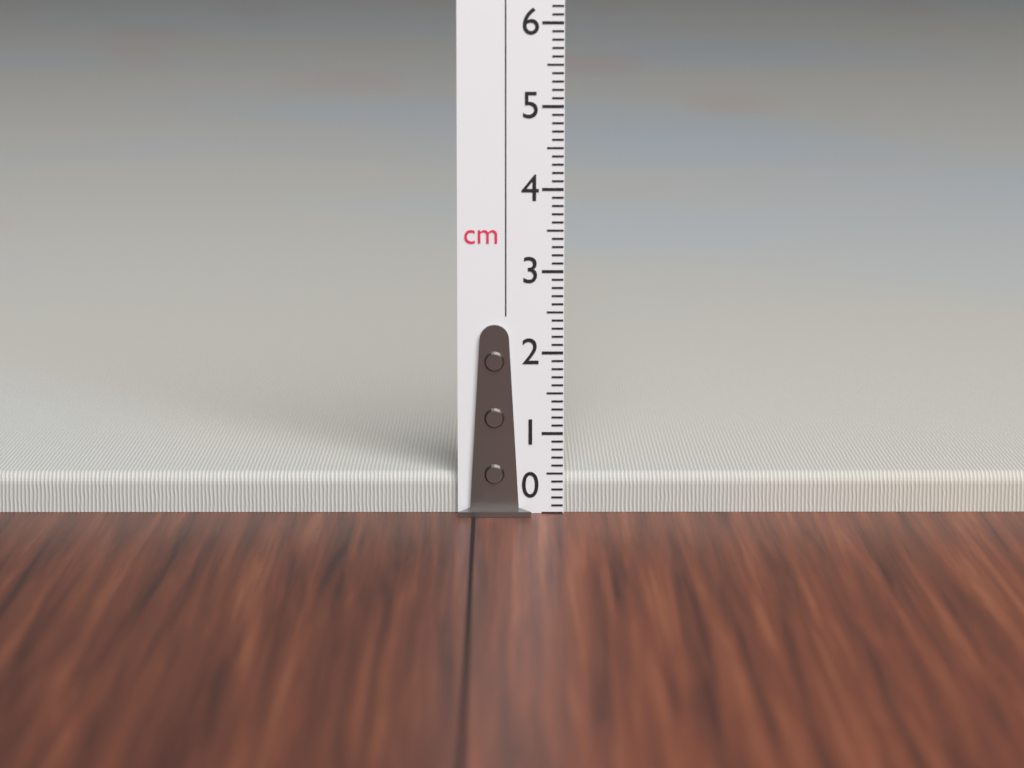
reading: 0.5 cm
